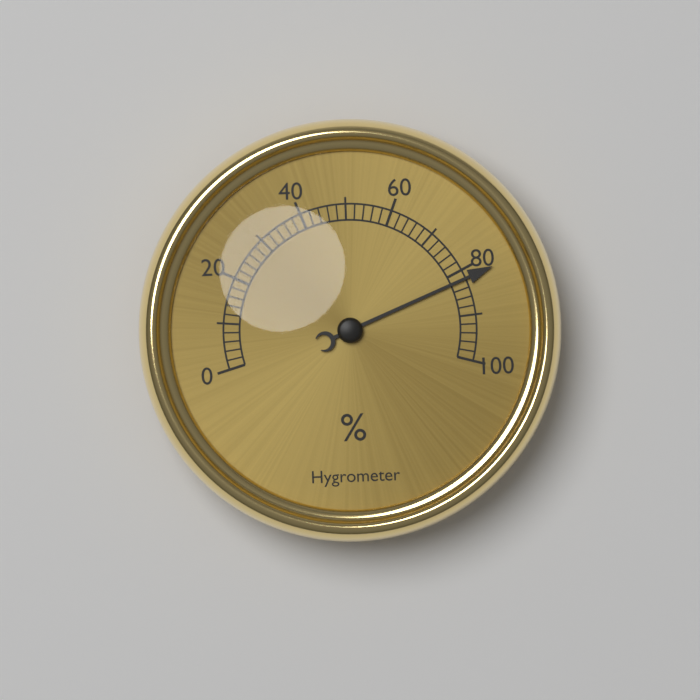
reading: 82 %
